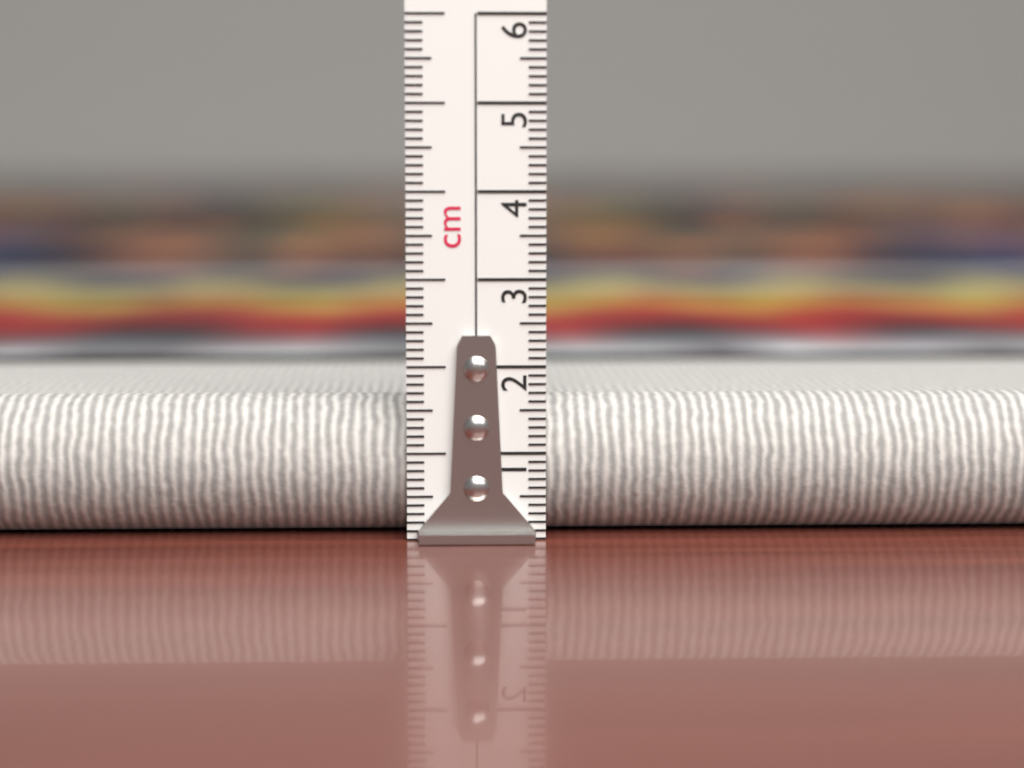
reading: 1.6 cm
